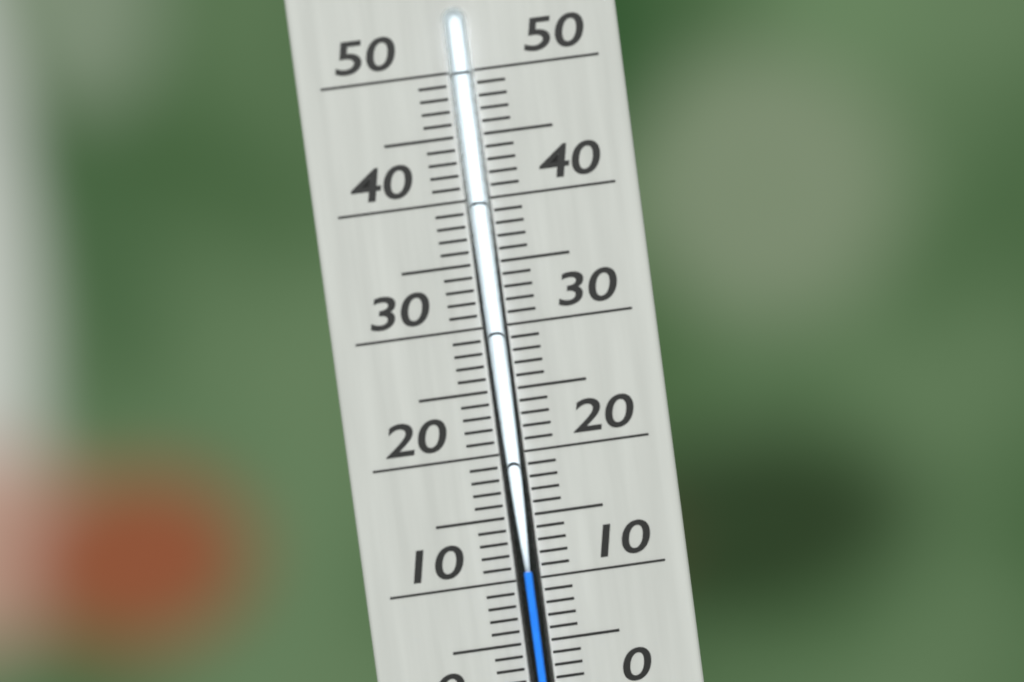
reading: 11 °C
